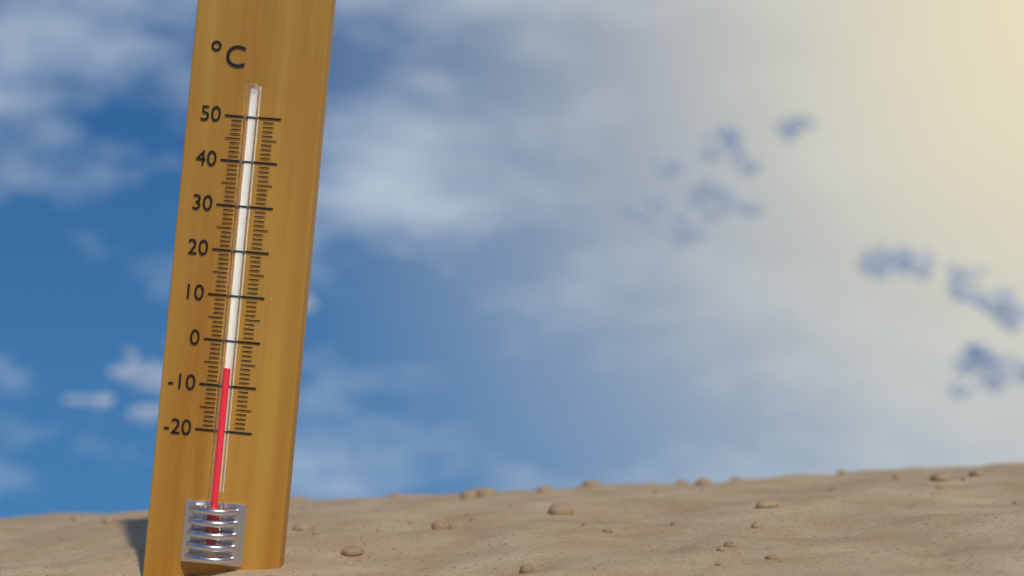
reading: -6 °C
